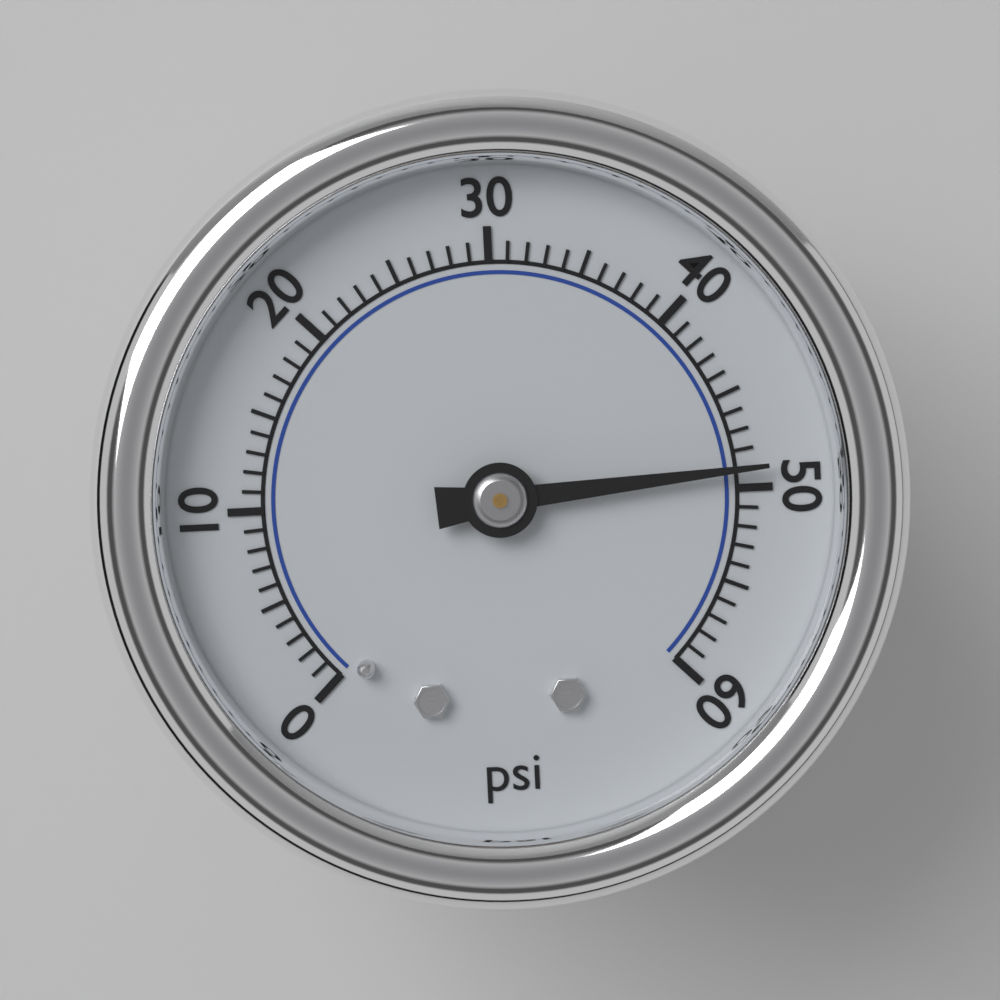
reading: 49 psi
